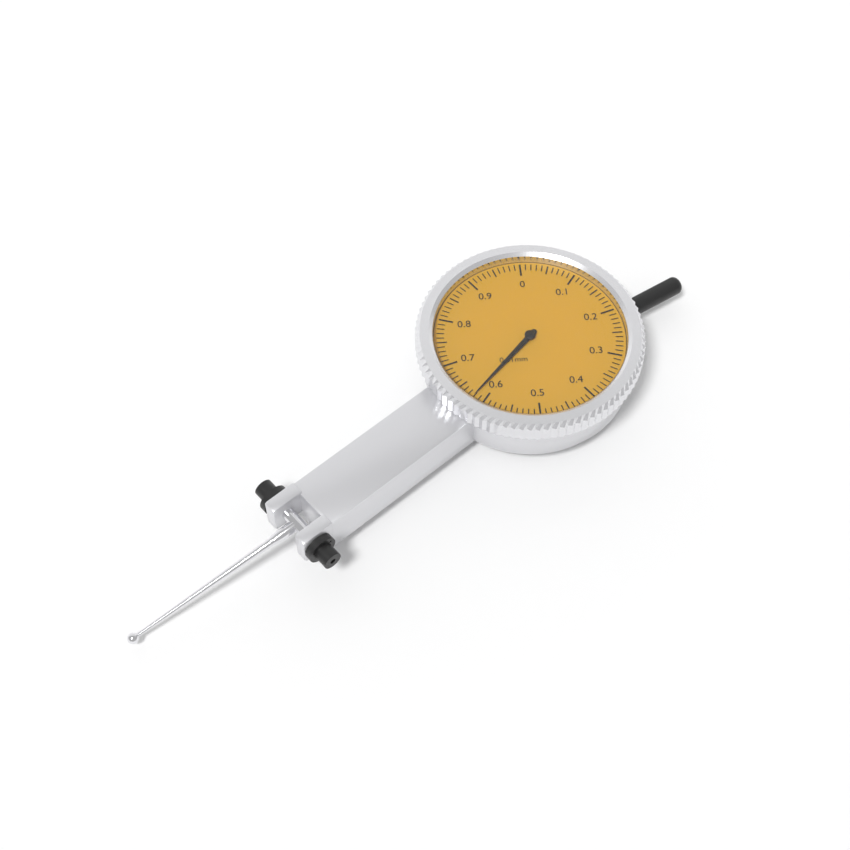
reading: 0.62 mm
